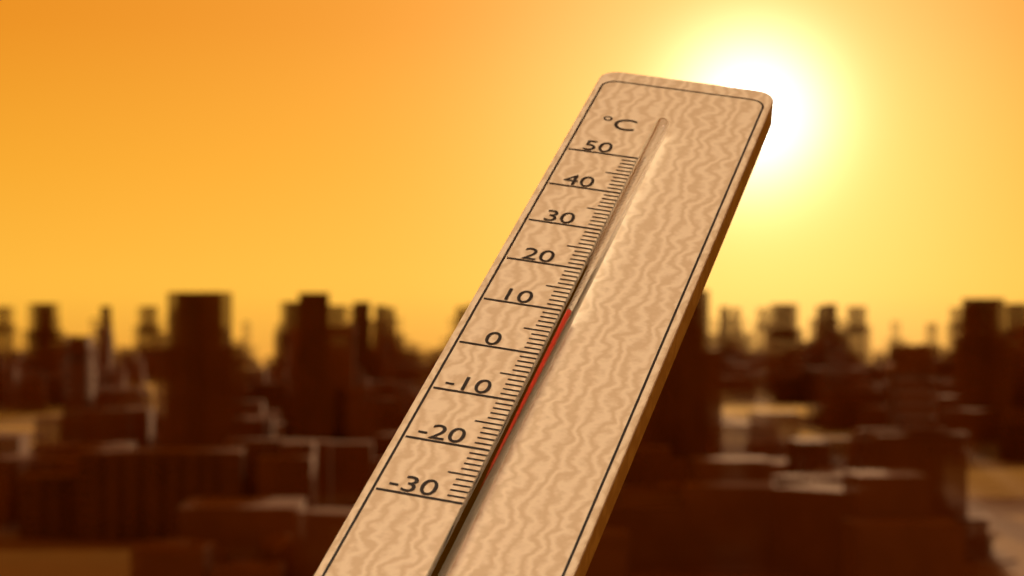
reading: 7 °C
